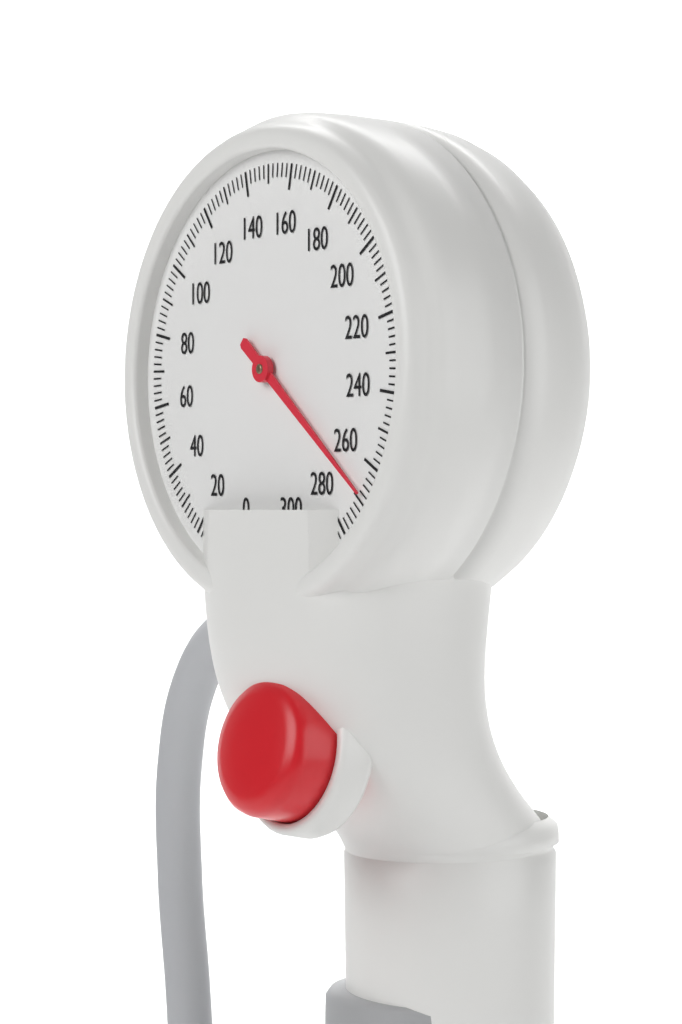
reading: 268 mmHg
